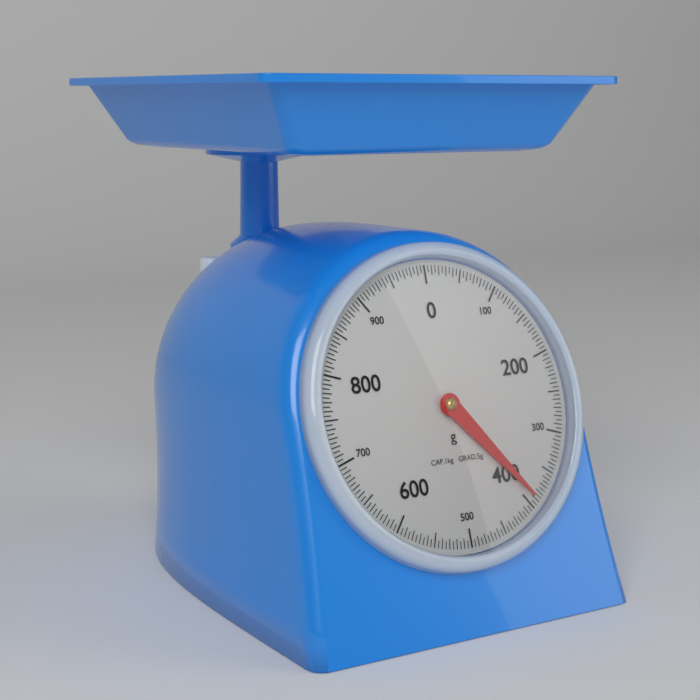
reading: 390 g
